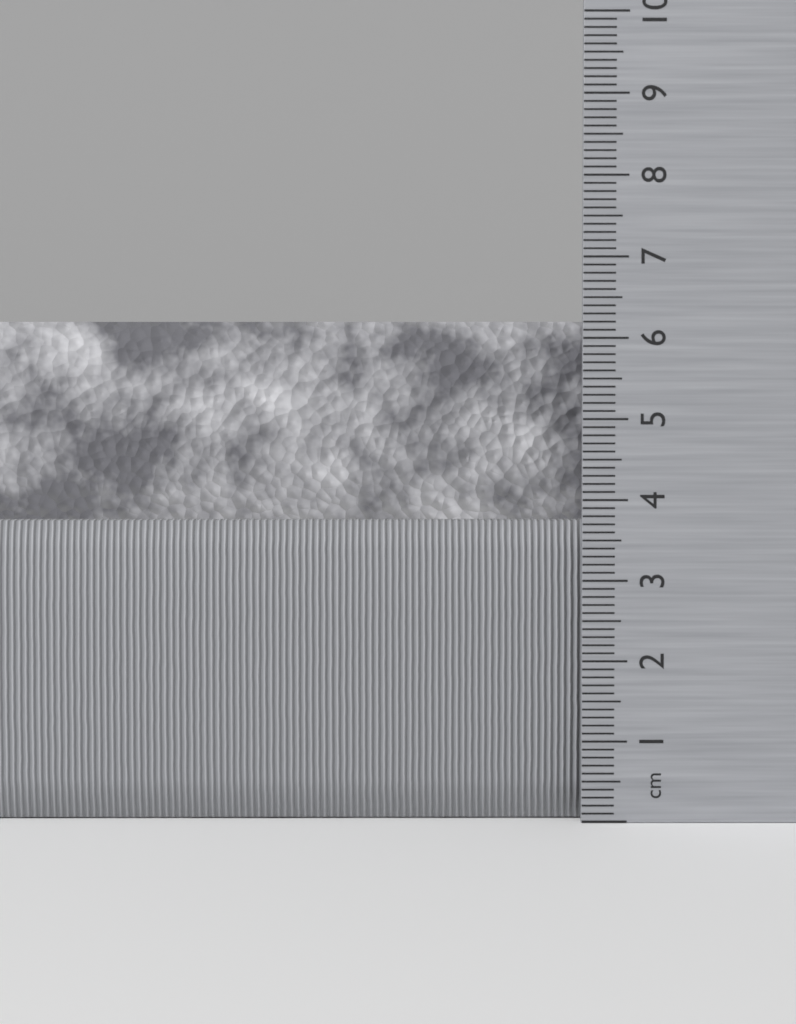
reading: 6.2 cm
